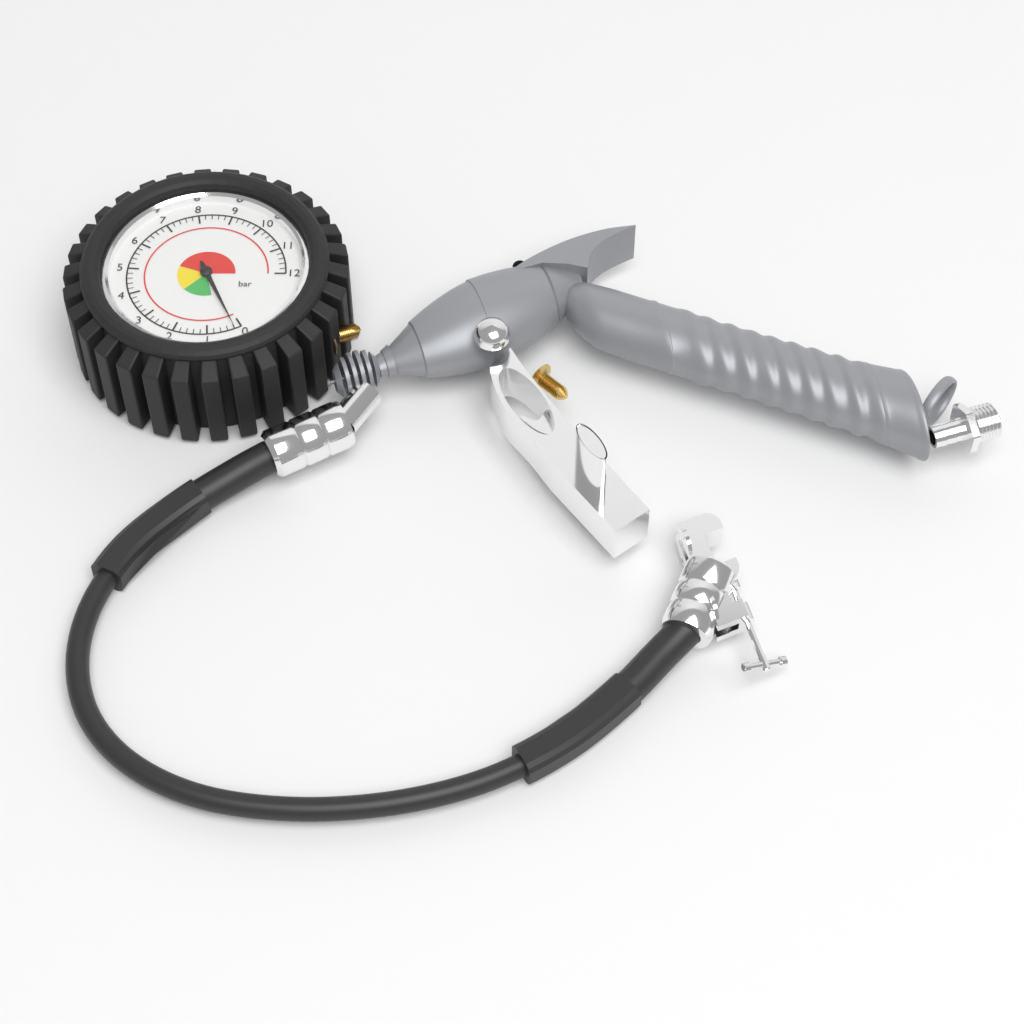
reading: 0.2 bar
